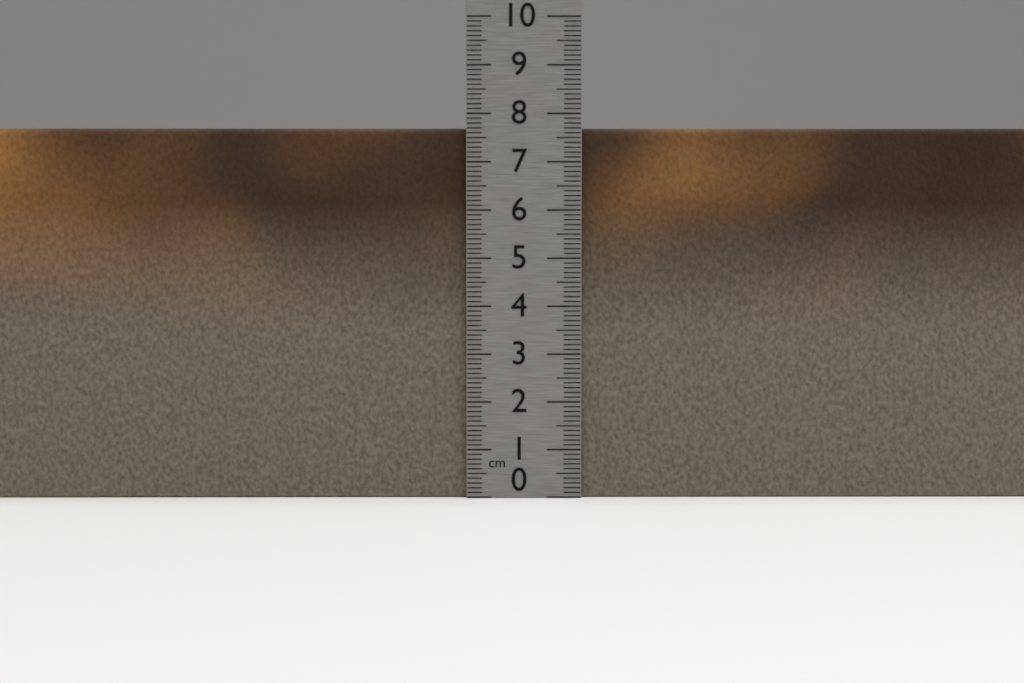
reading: 7.7 cm
